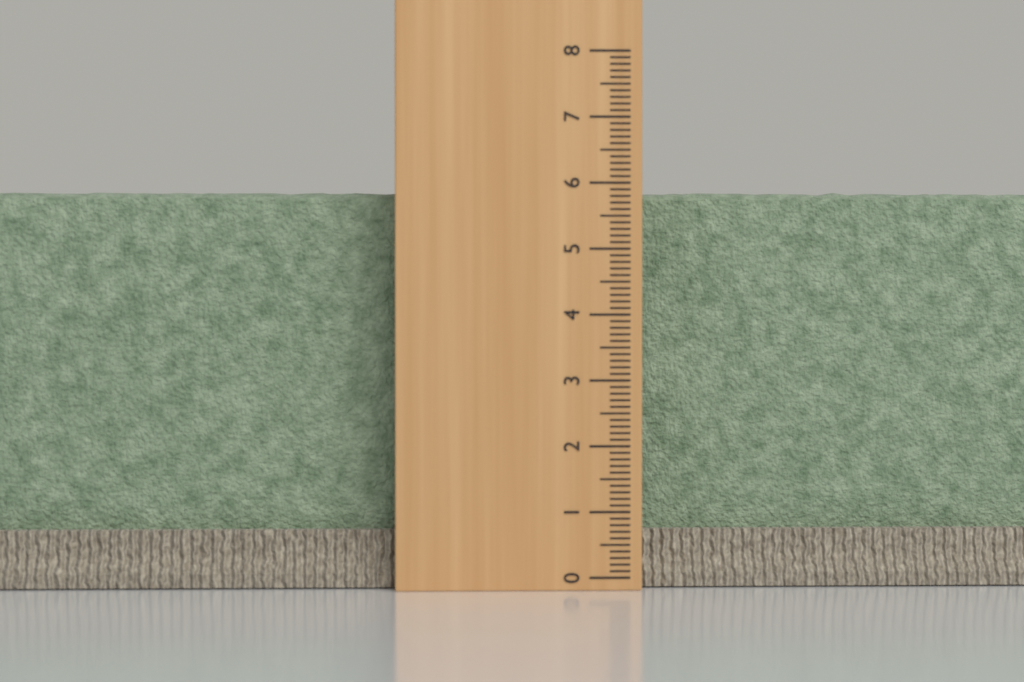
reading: 5.9 (no unit)
